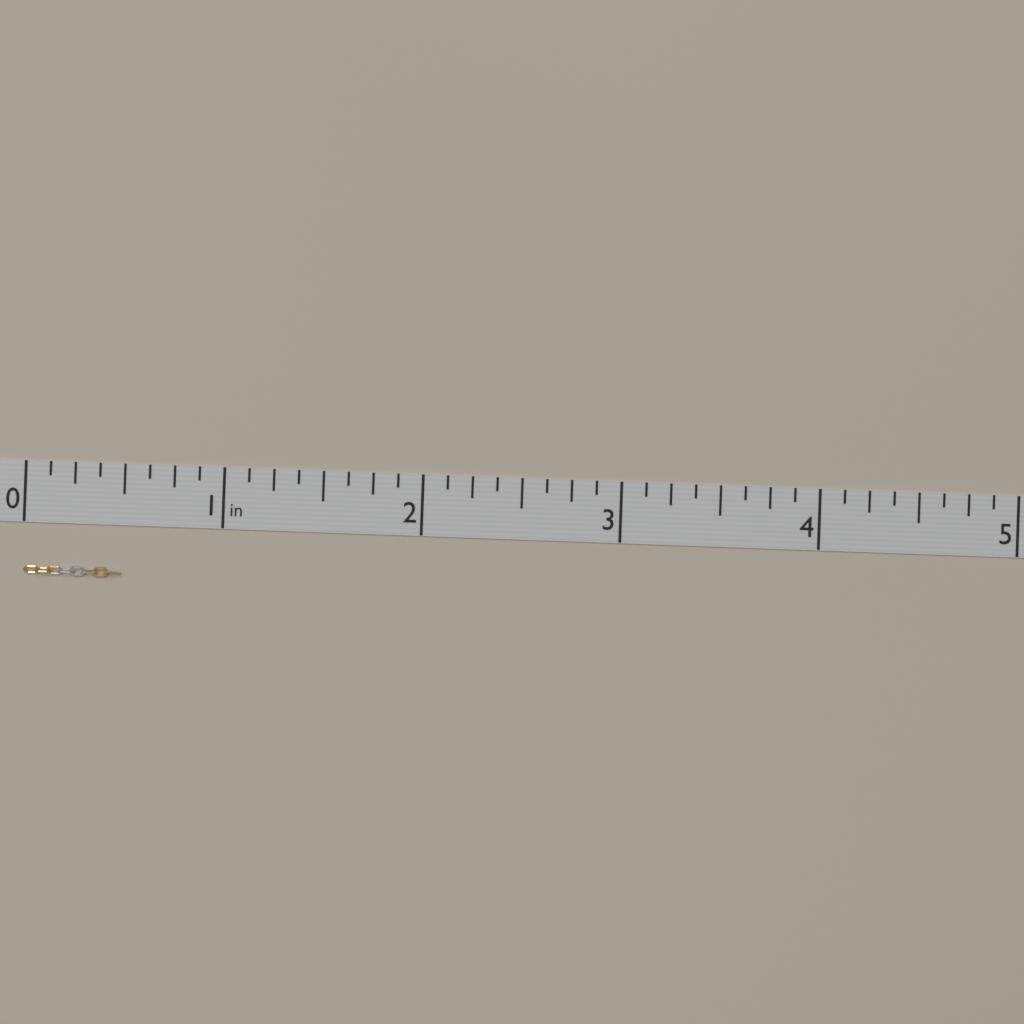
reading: 0.500 in
